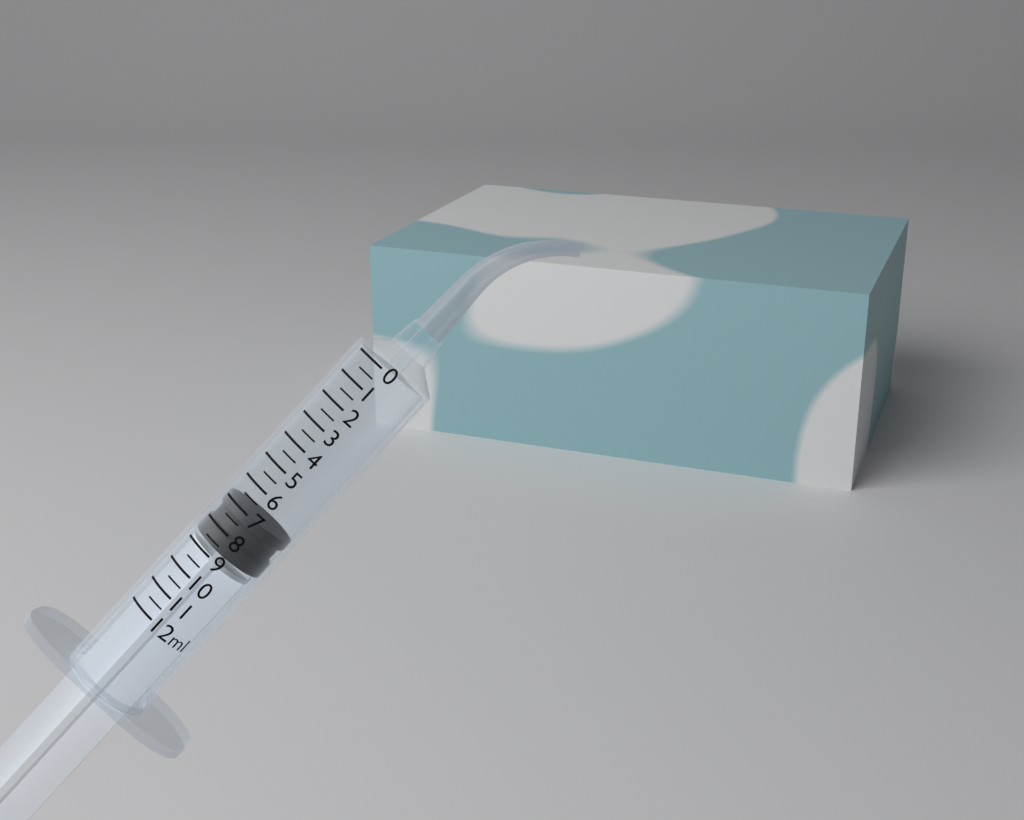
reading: 7.0 ml
